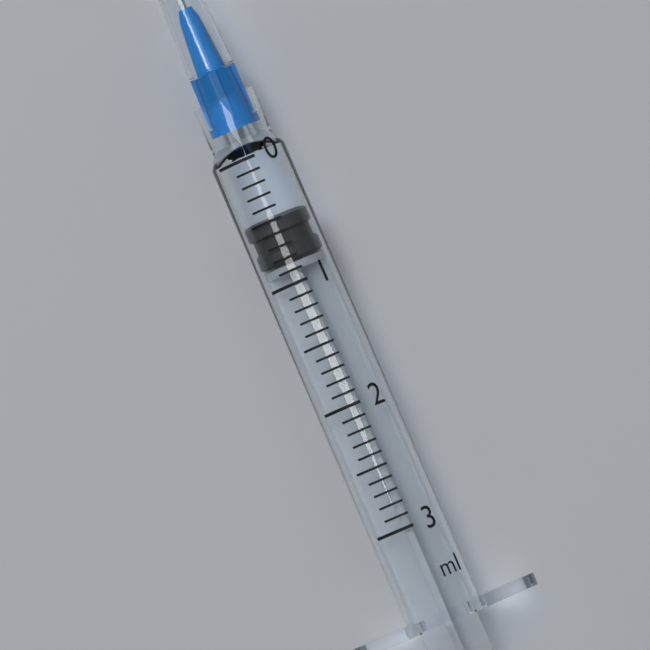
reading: 0.5 ml
